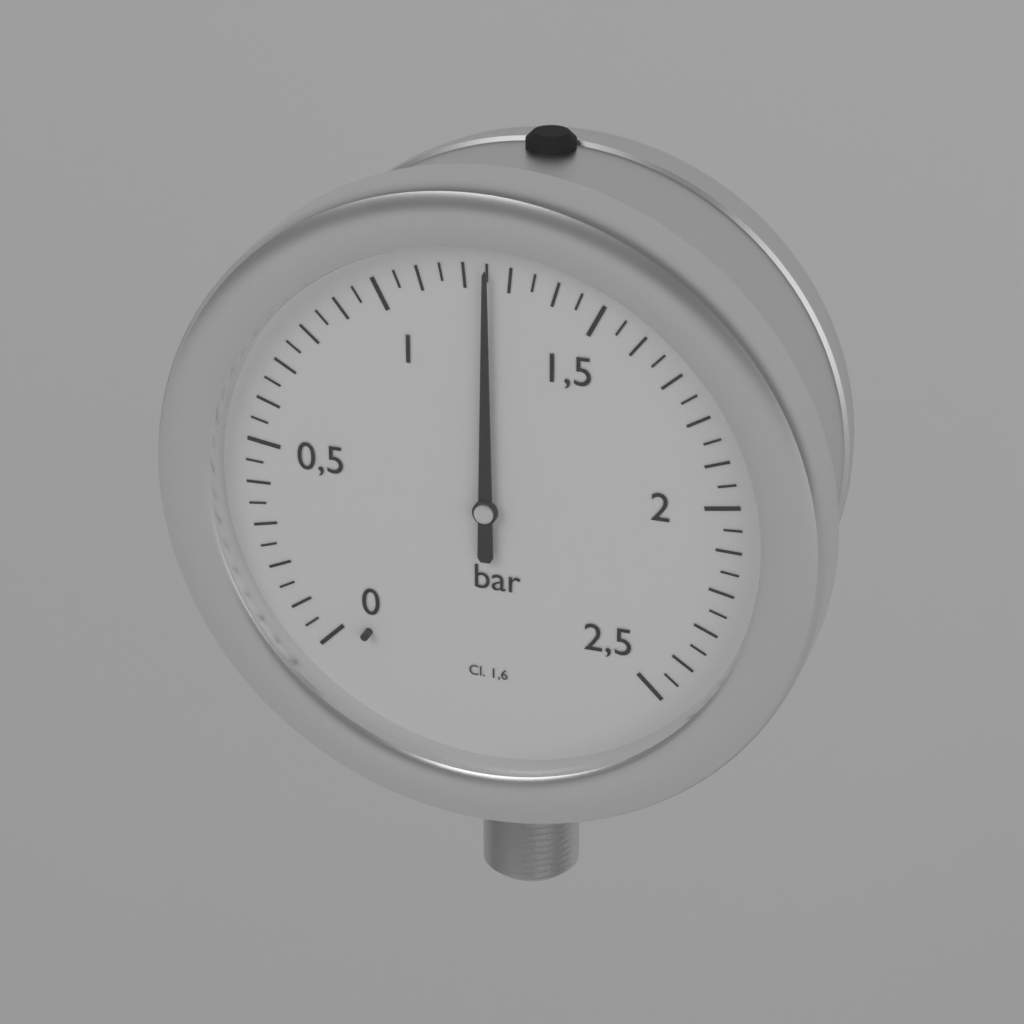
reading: 1.25 bar
